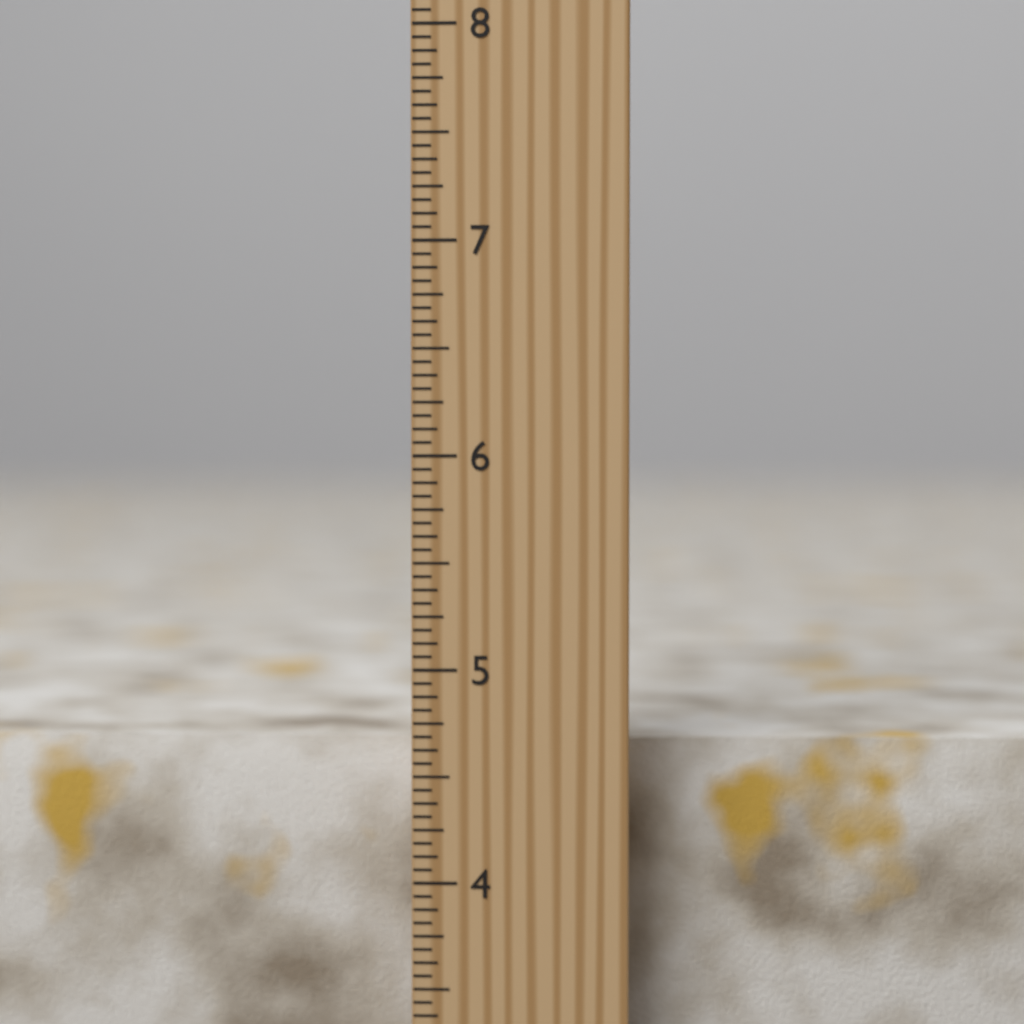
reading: 4.6250 inch
